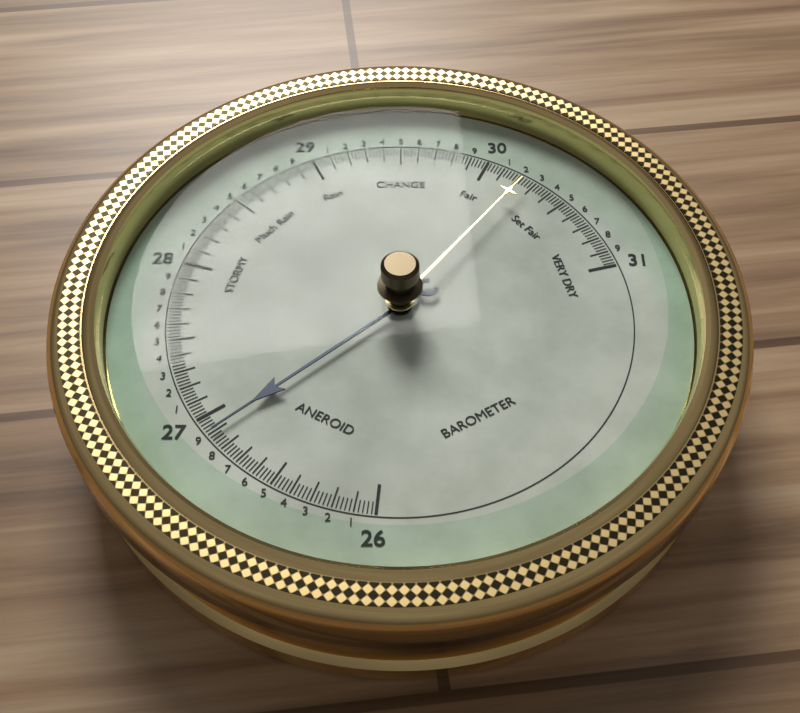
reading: 26.90 (no unit)
